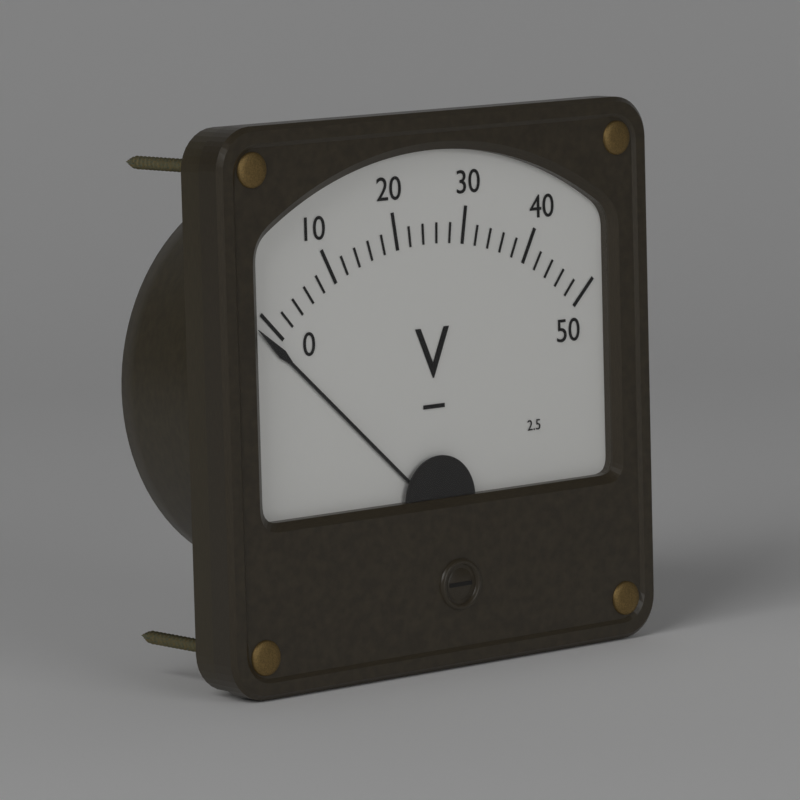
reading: -1.5 V
